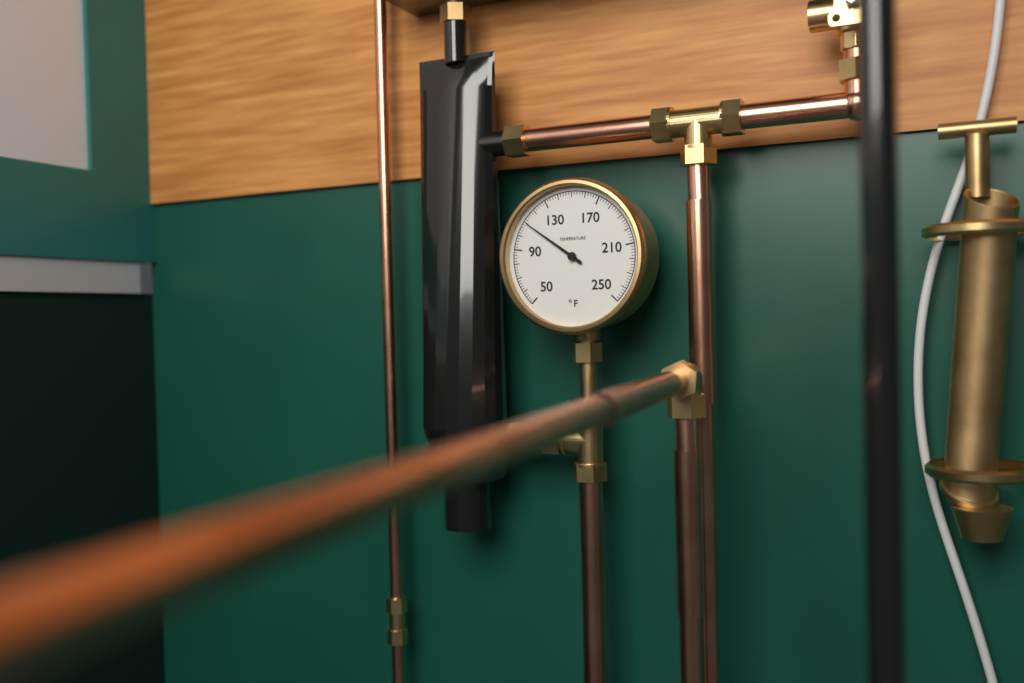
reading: 110 °F
